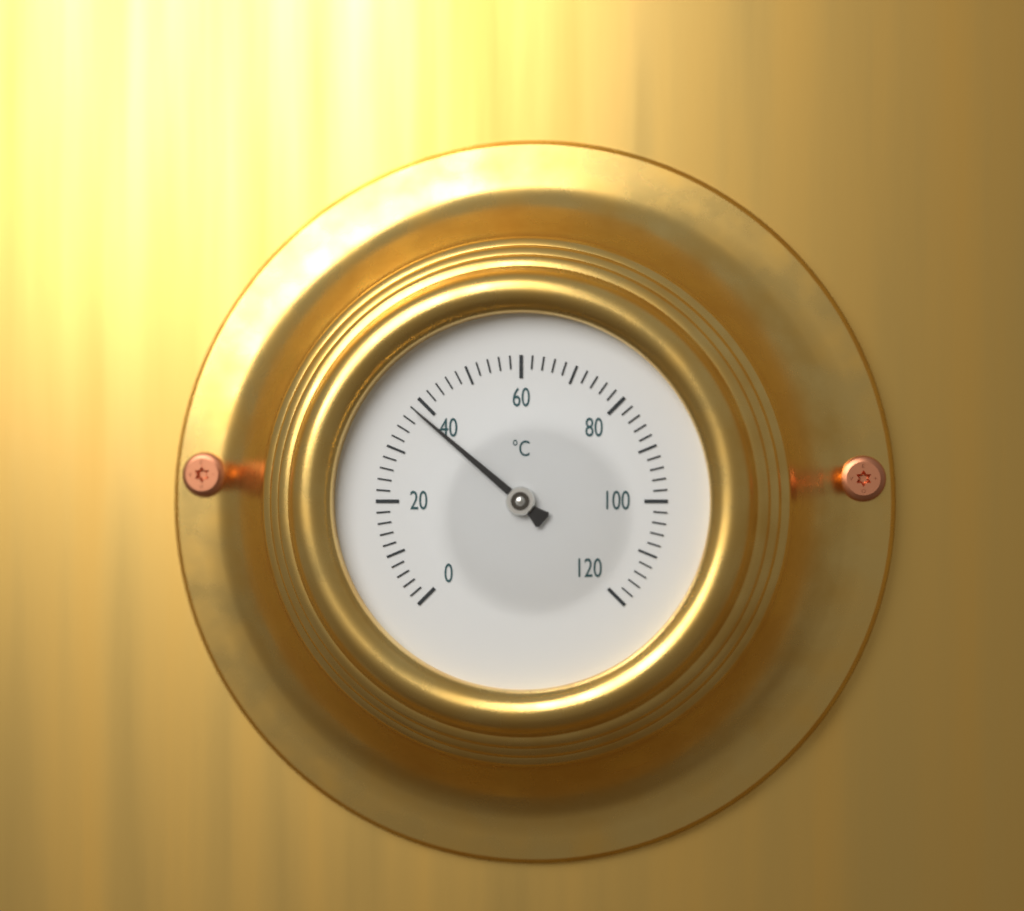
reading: 38 °C
